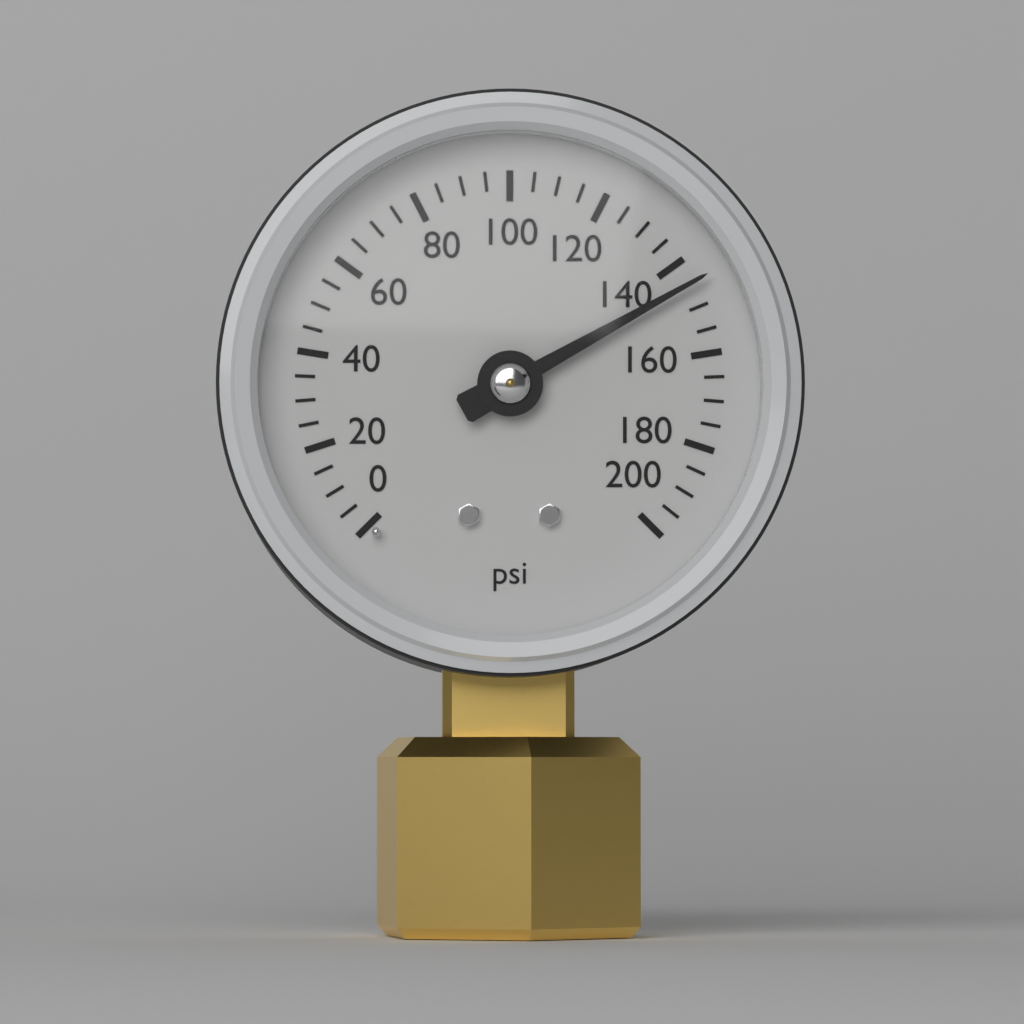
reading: 145 psi
